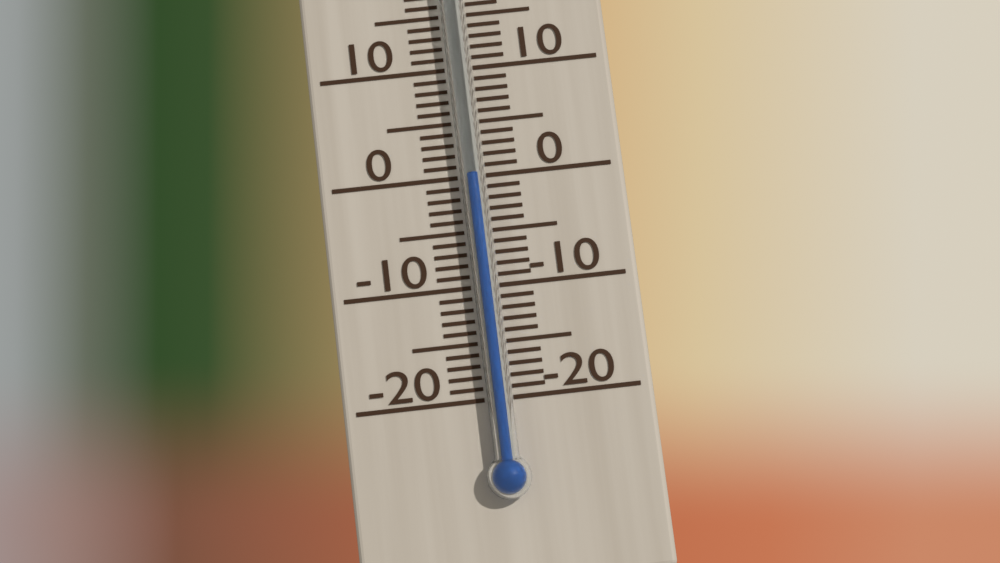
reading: 0 °C
